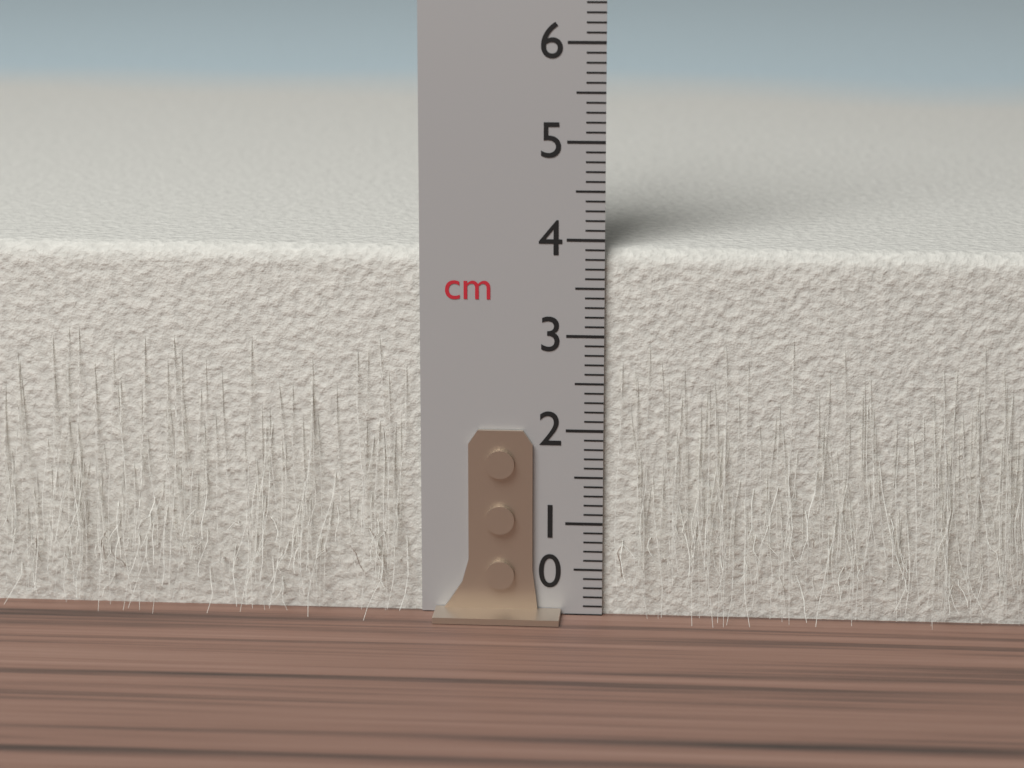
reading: 3.9 cm
